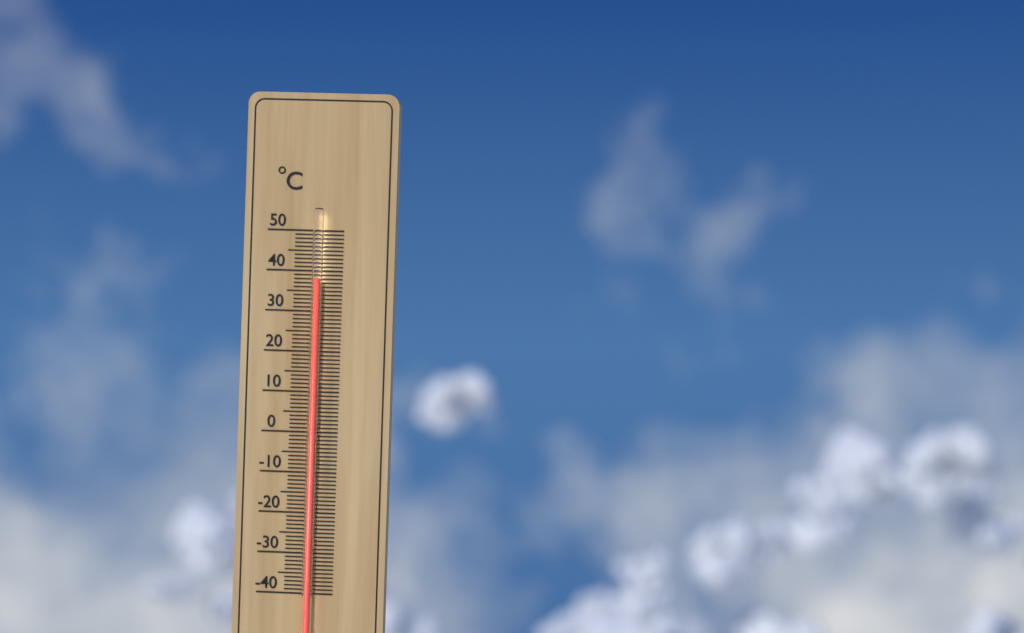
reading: 38 °C
